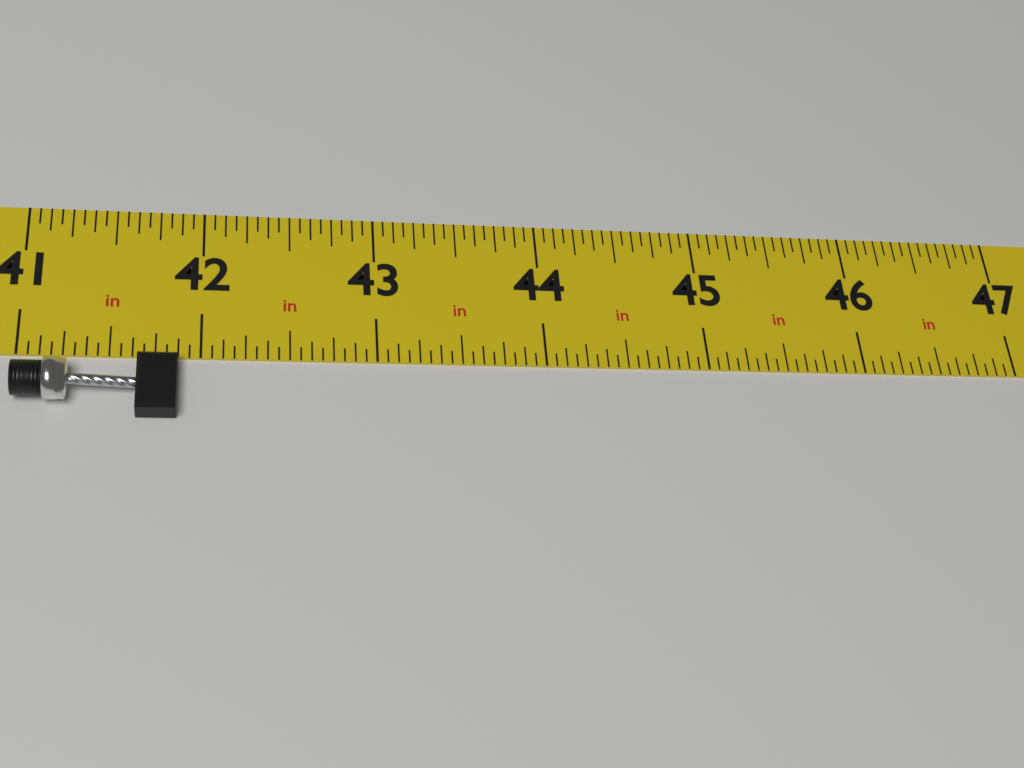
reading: 41.8750 in
